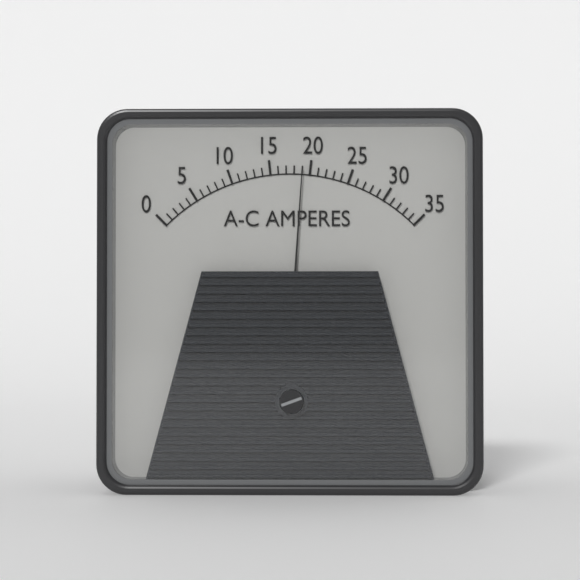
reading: 19 A
